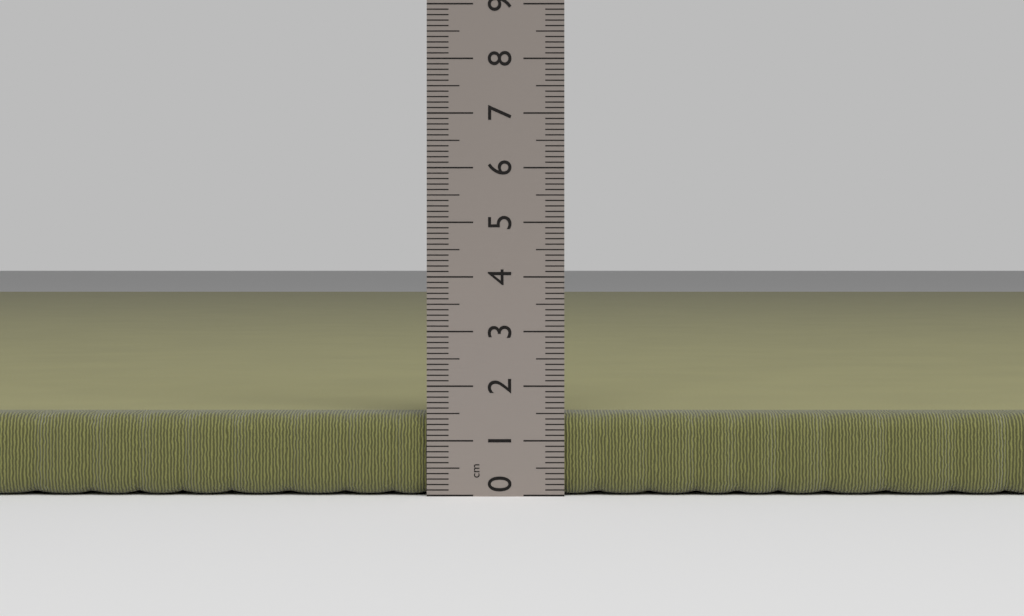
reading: 1.5 cm
